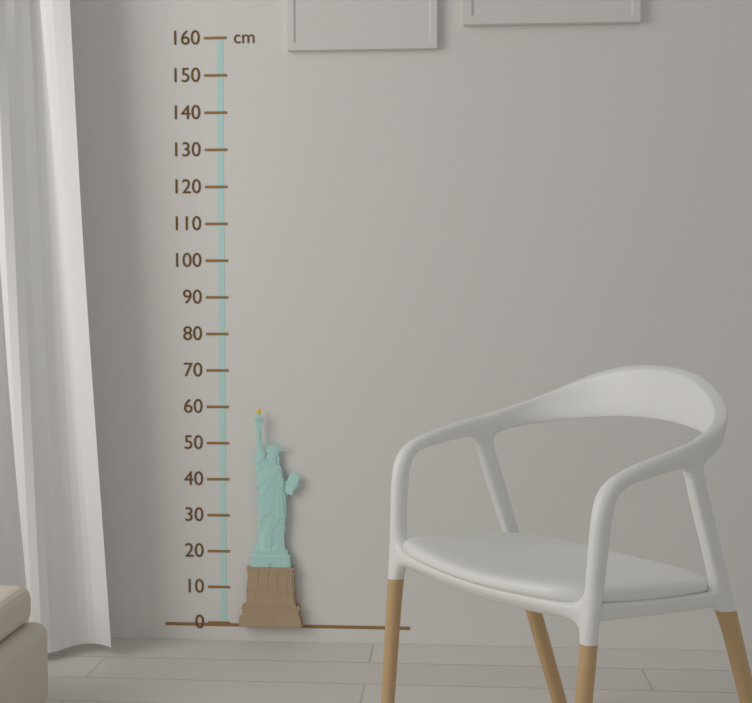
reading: 60 cm
